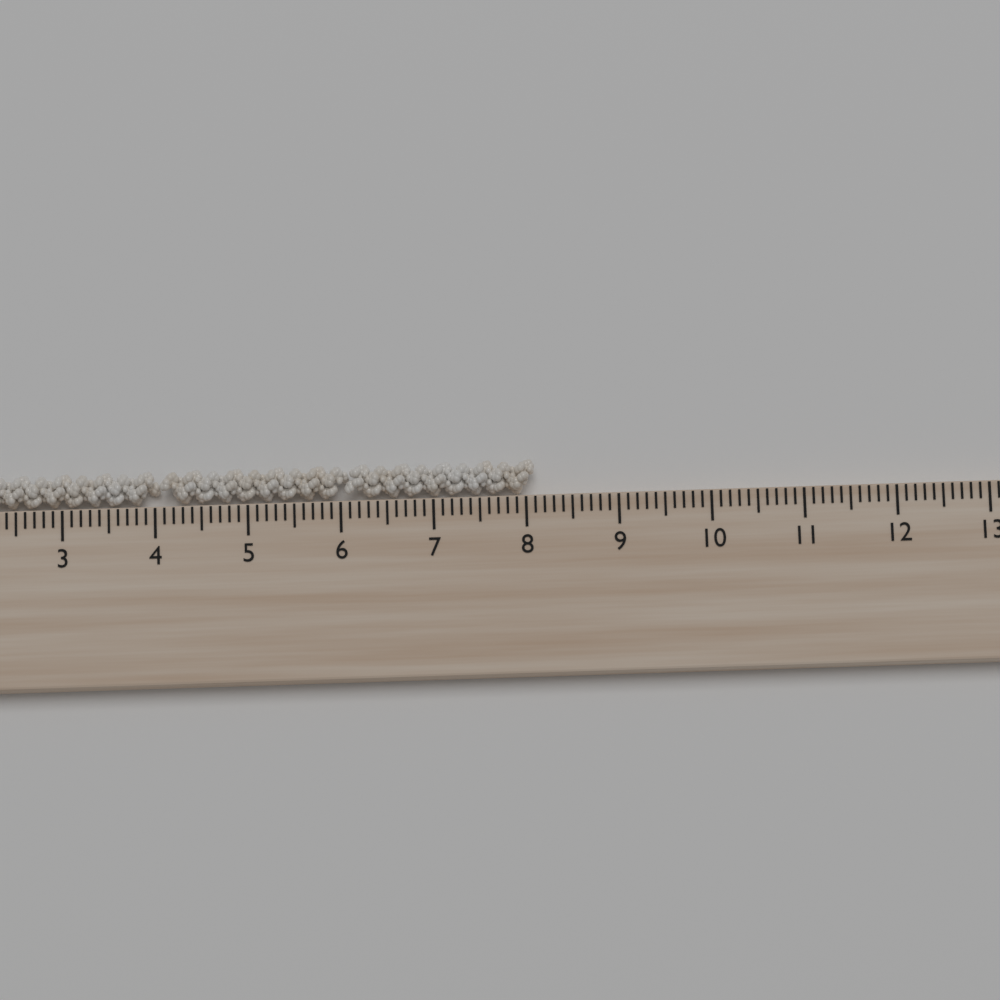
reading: 8.1 cm
